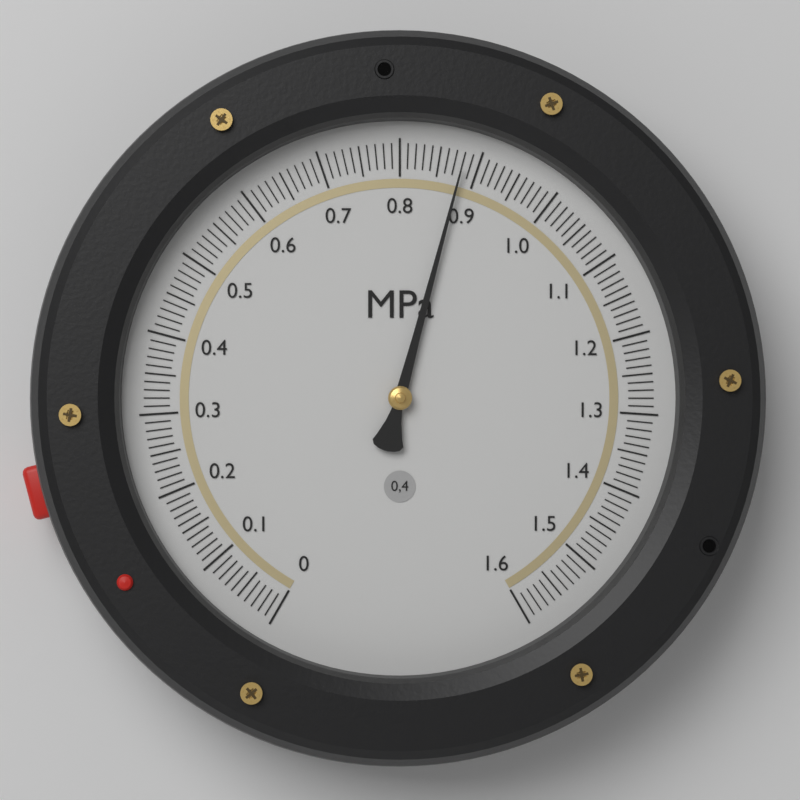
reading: 0.88 MPa
